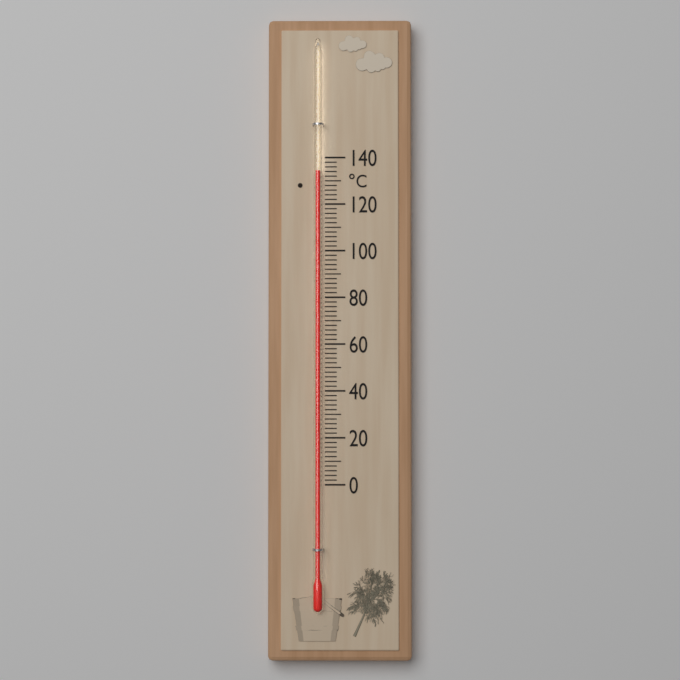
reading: 134 °C
